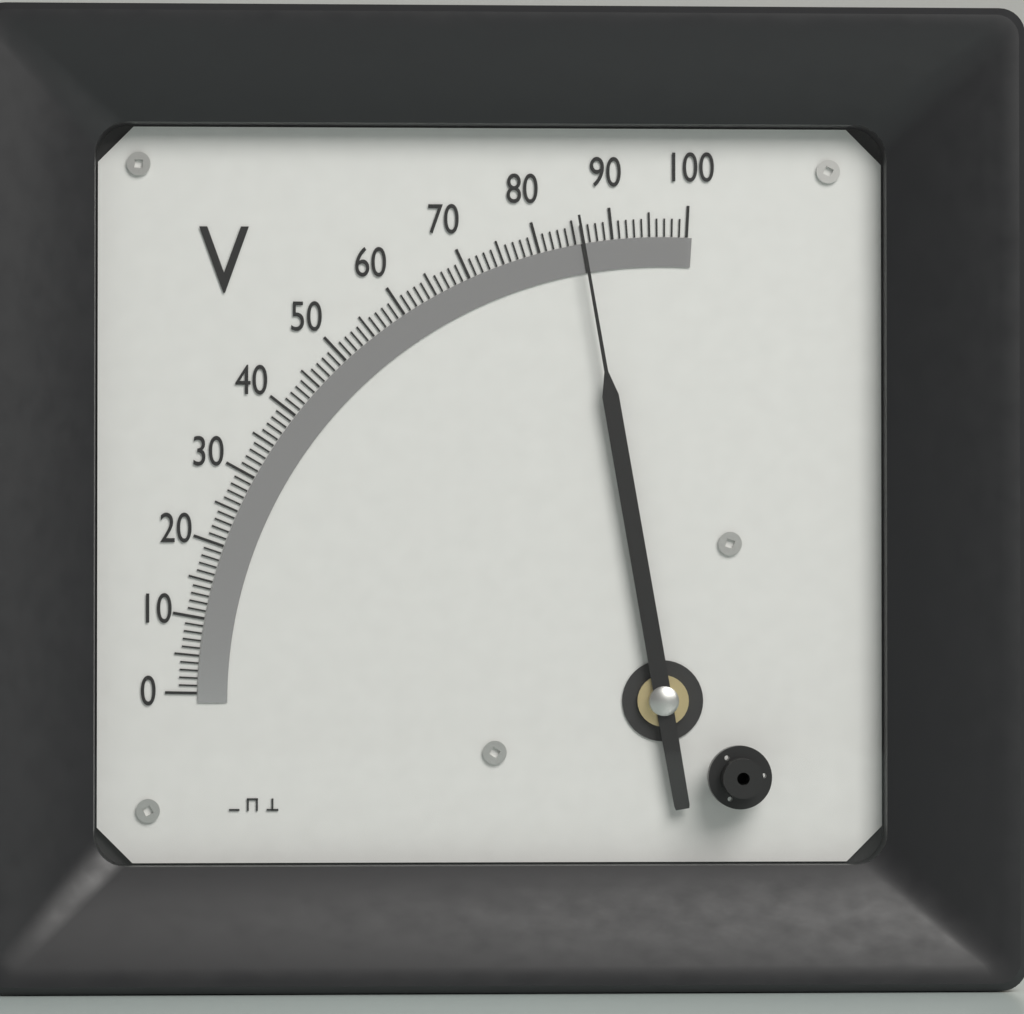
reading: 86 V
